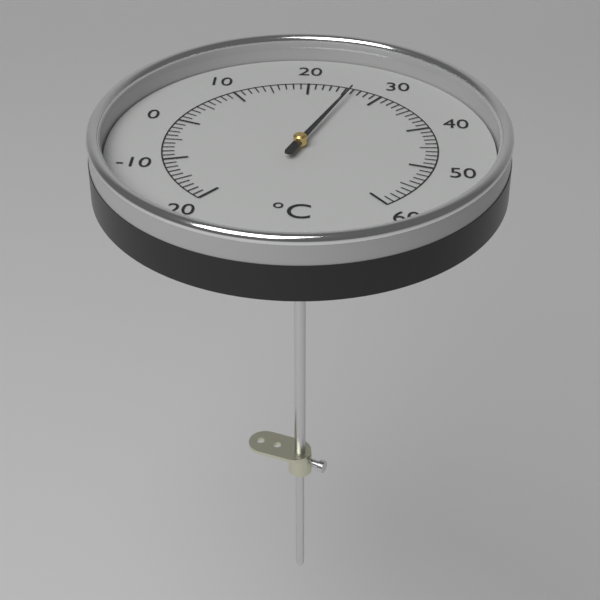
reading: 26 °C
